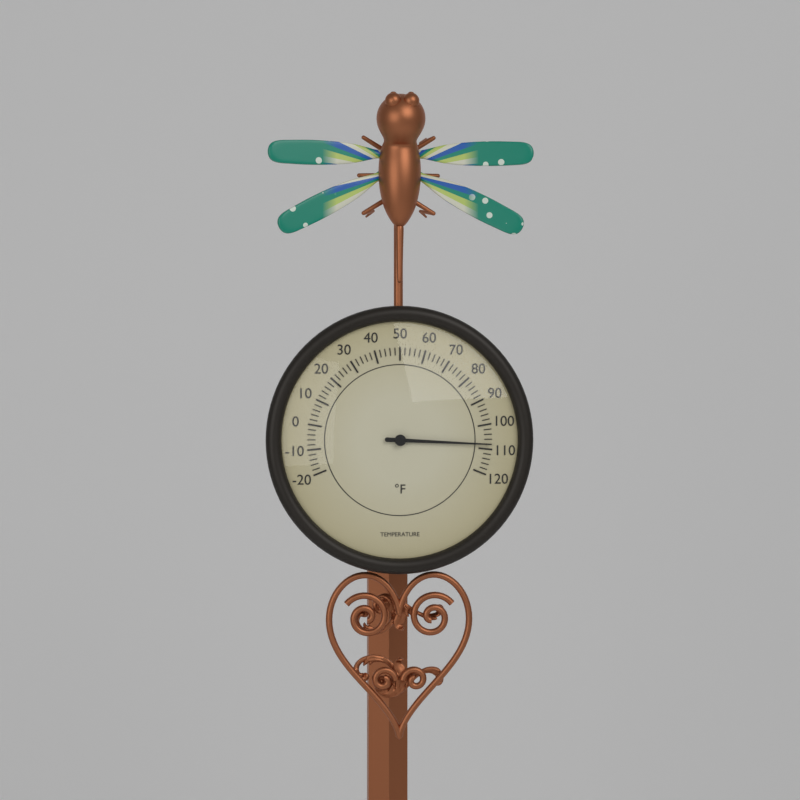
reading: 108 °F
